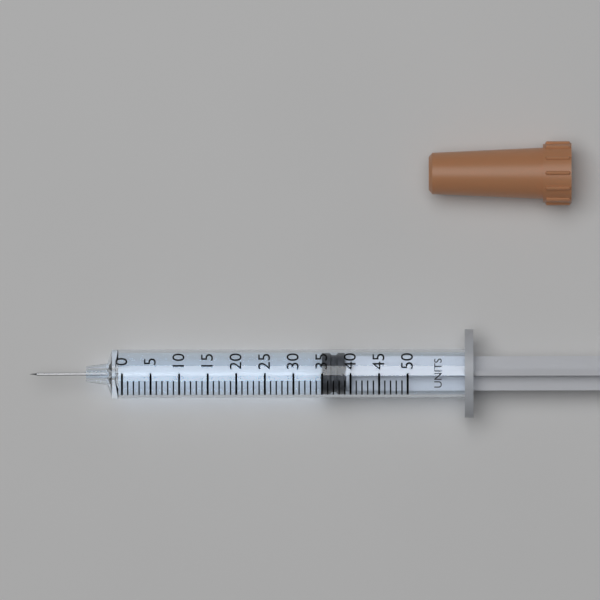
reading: 35 units
